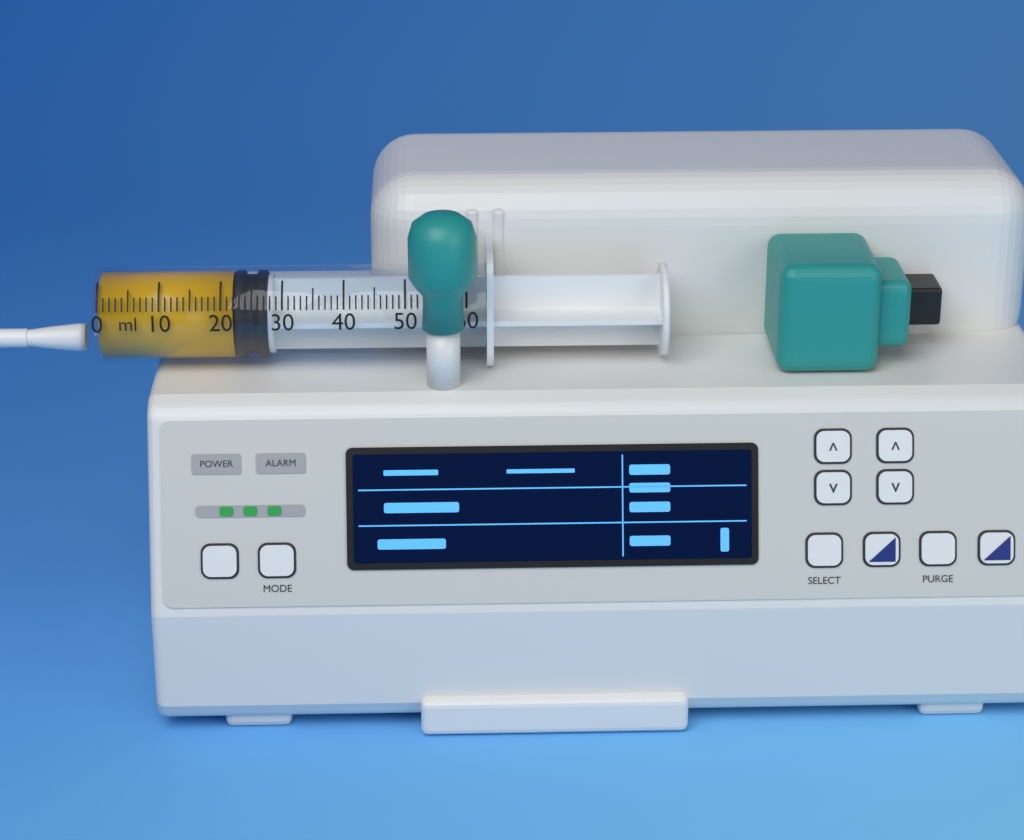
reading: 22 ml
